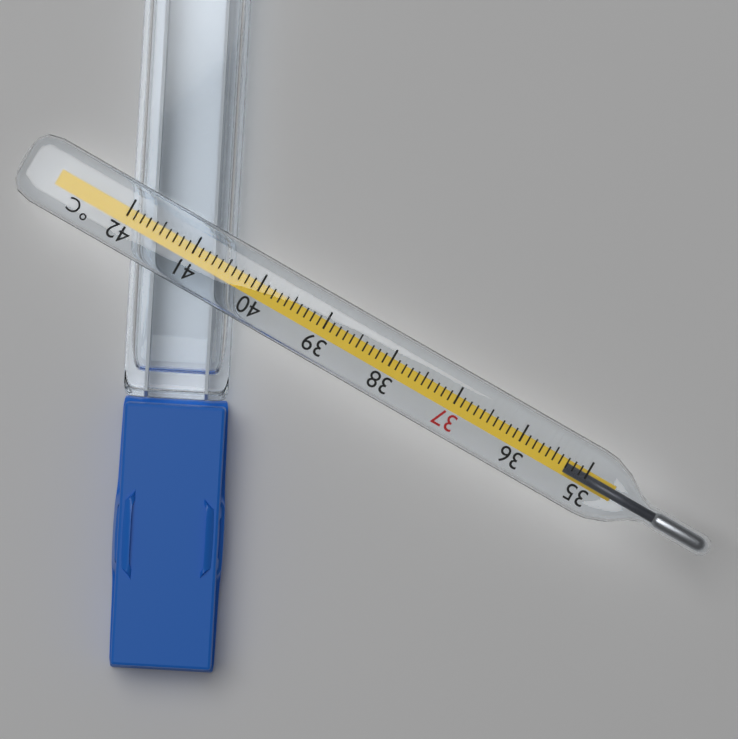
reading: 35.3 °C
